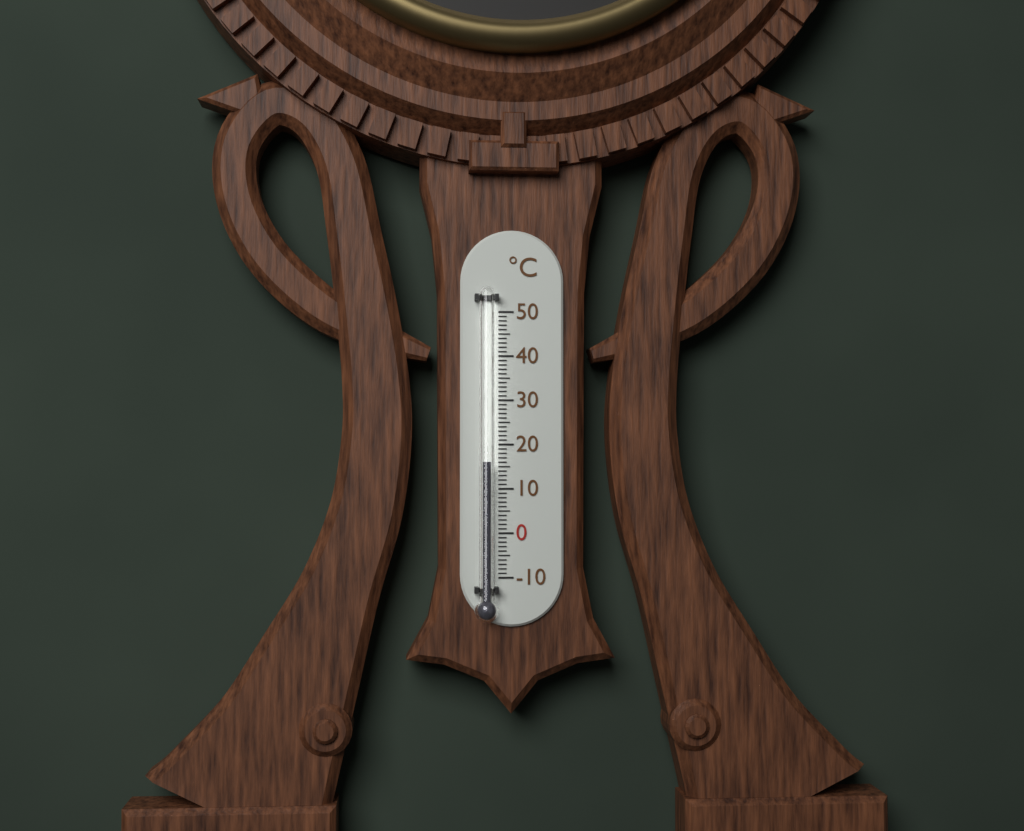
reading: 16 °C
